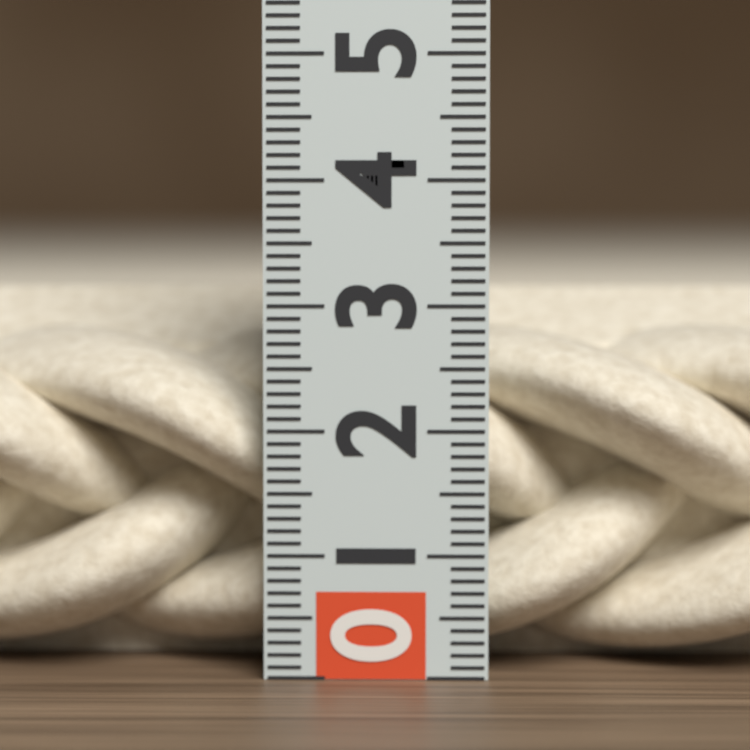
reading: 3.1 (no unit)
